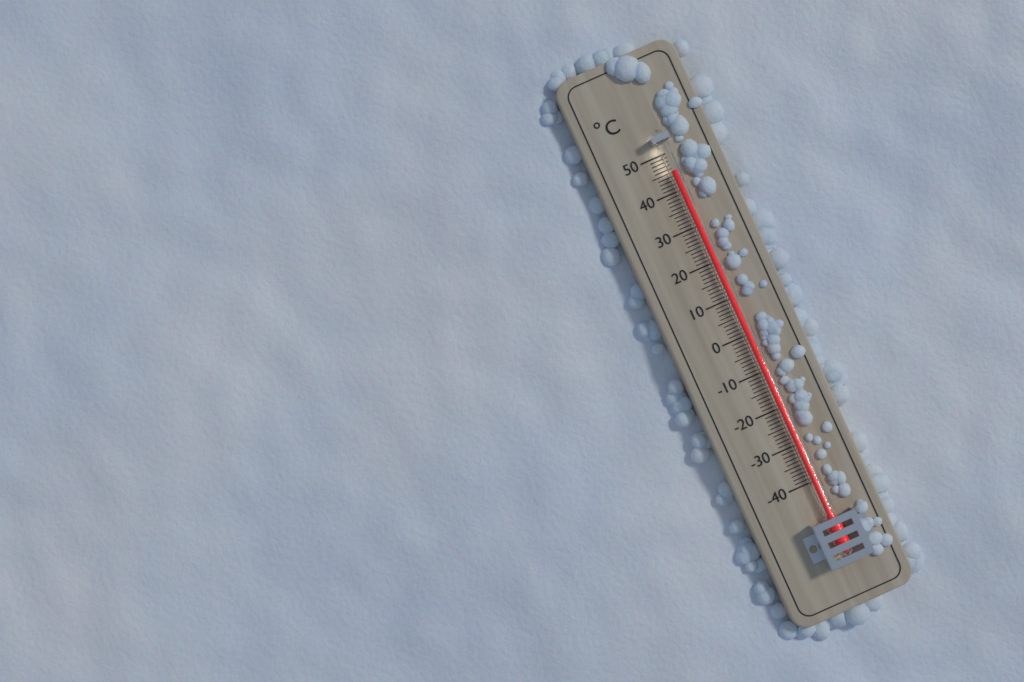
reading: 45 °C
